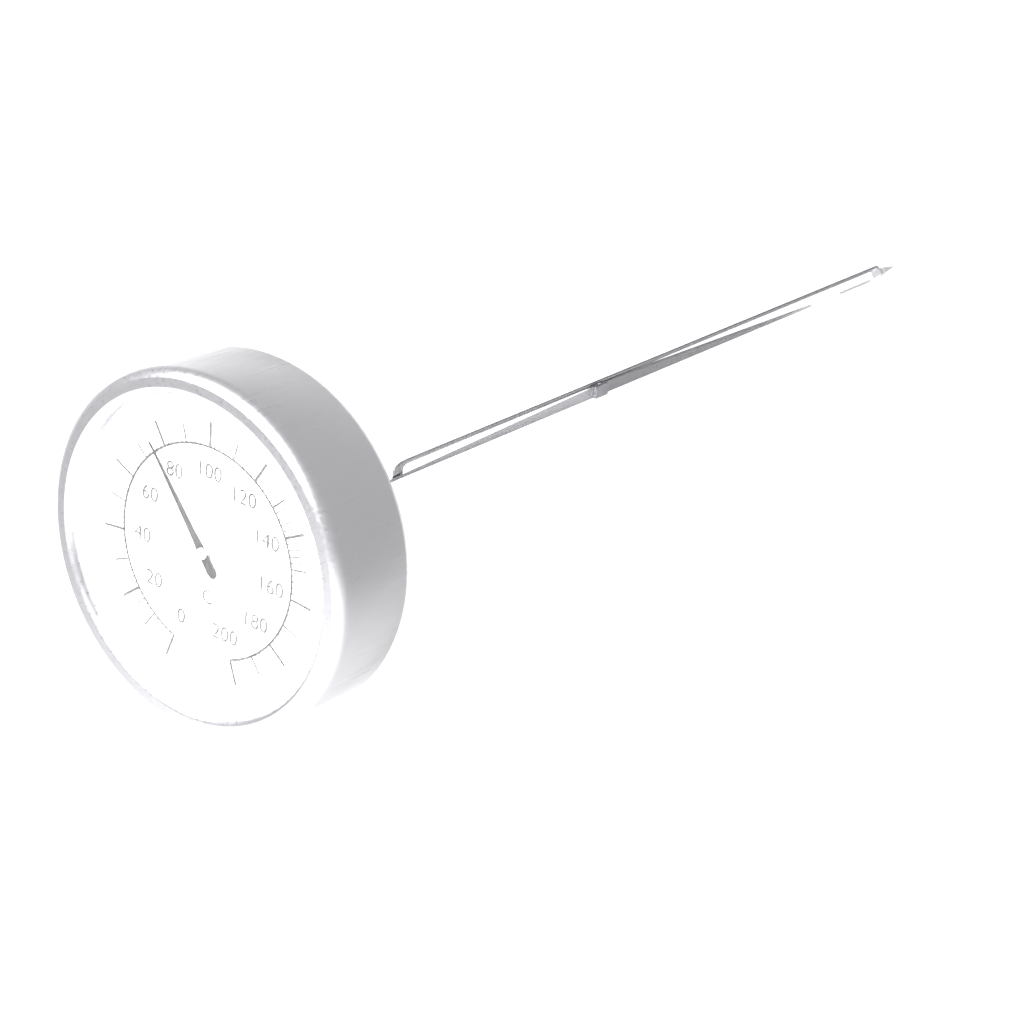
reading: 76 °C
